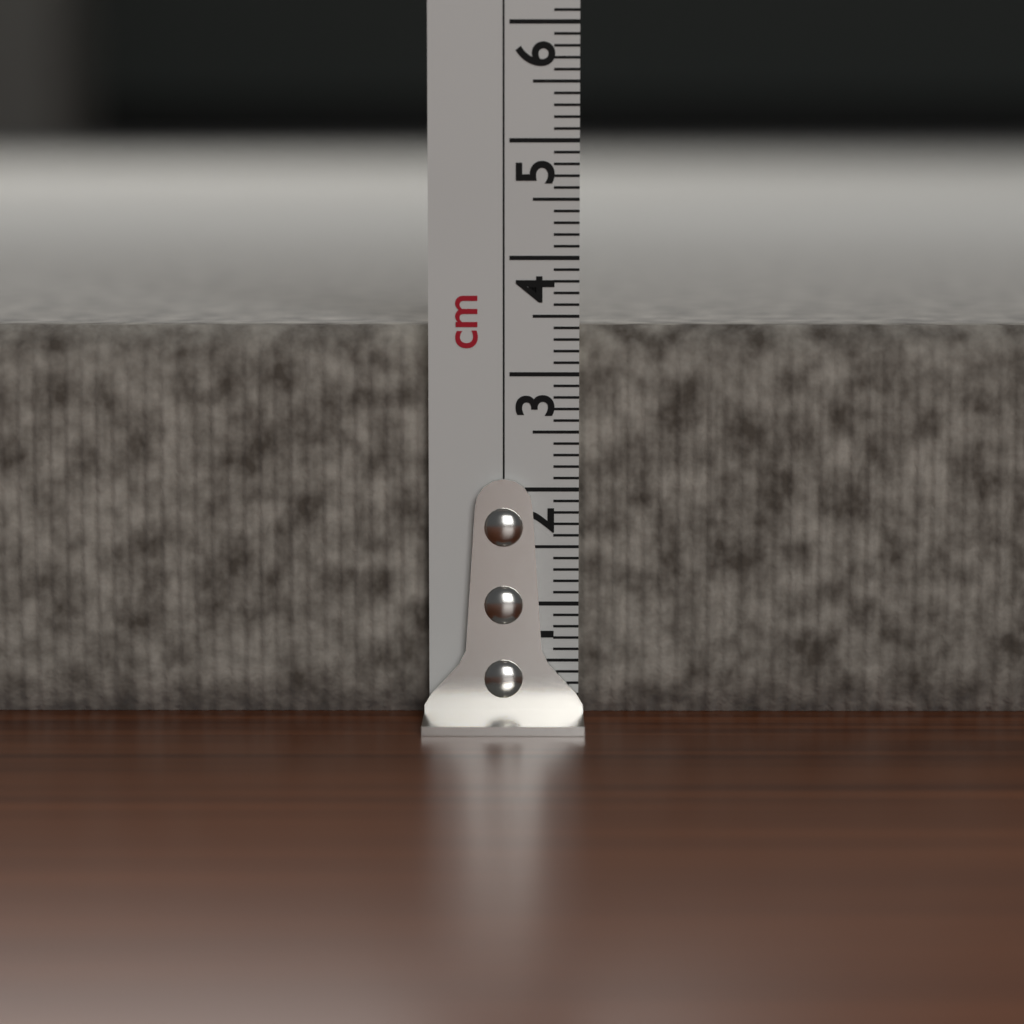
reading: 3.4 cm
